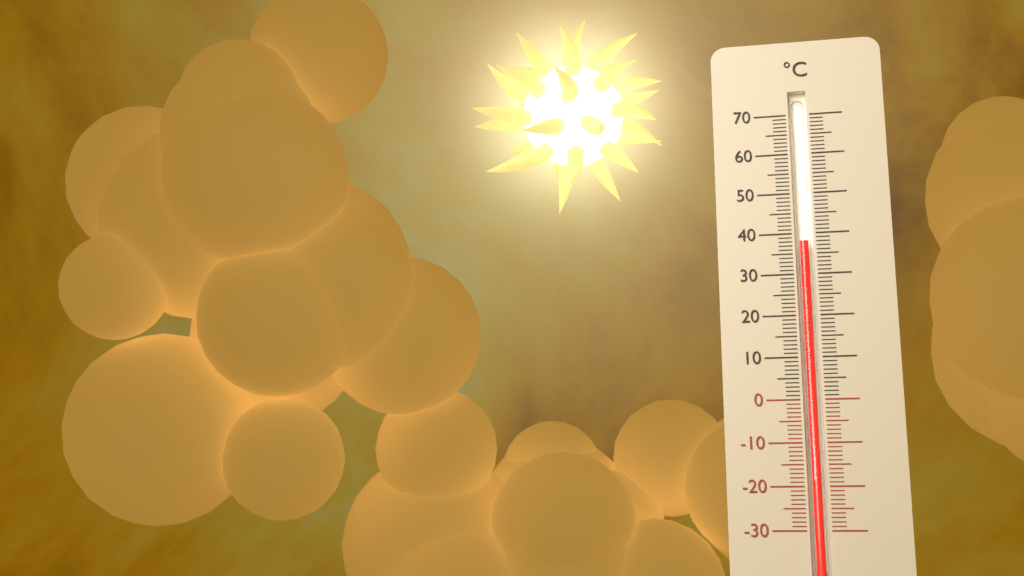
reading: 38 °C
